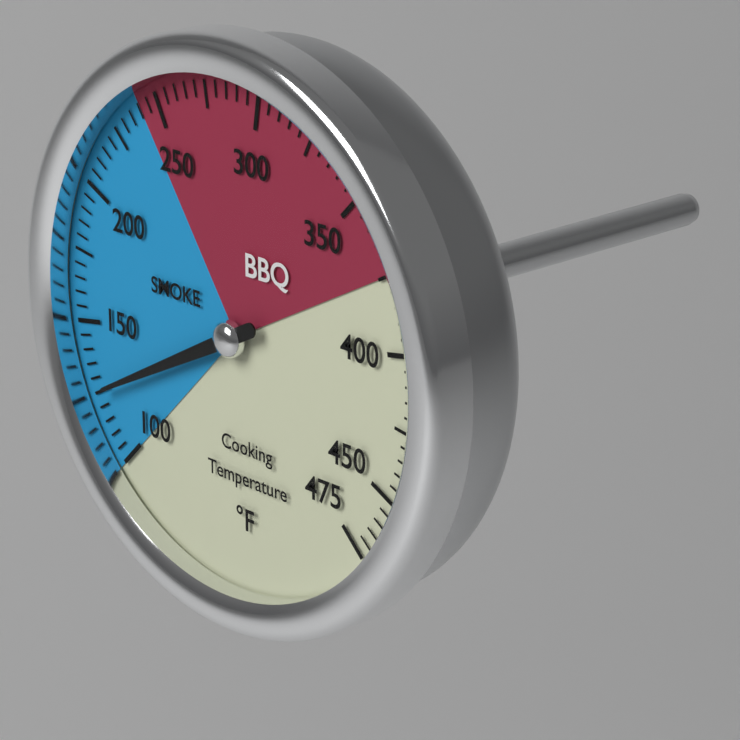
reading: 125 °F
